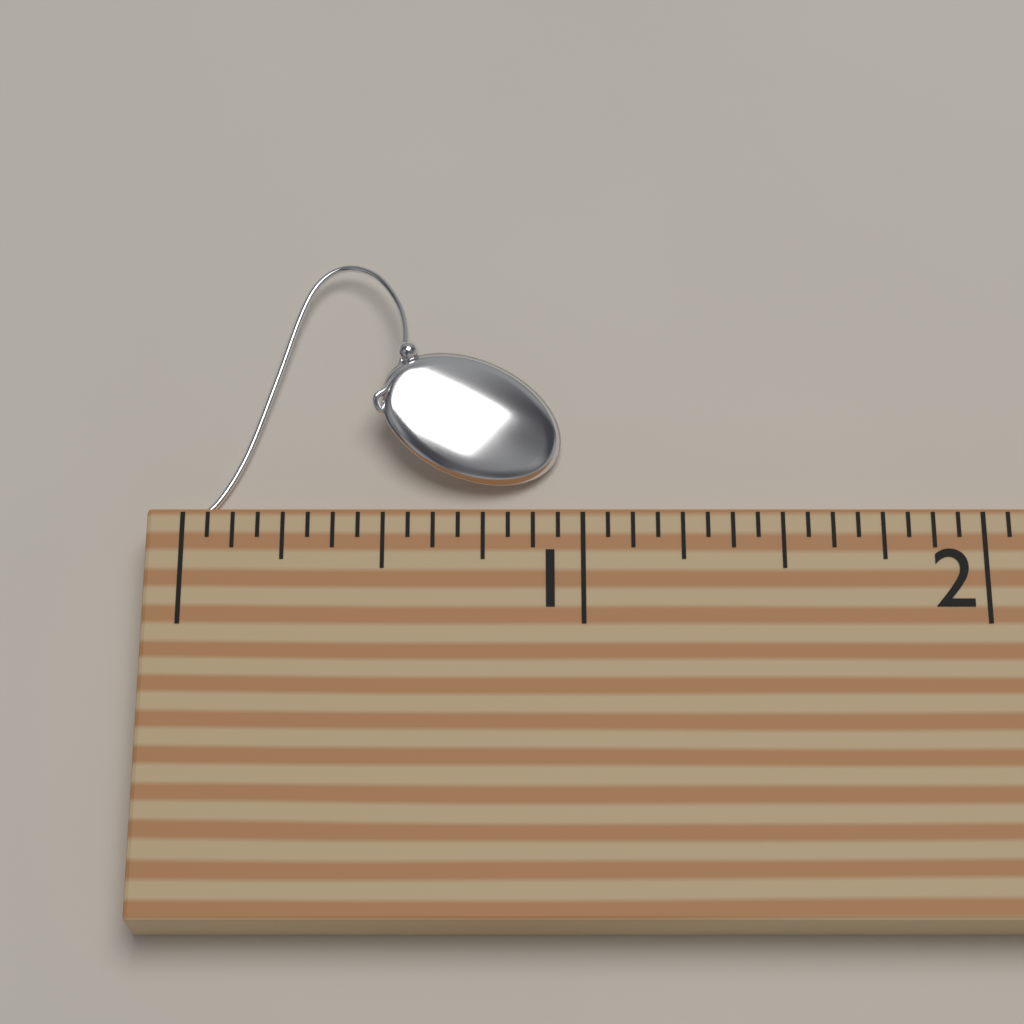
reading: 0.9500 (no unit)
